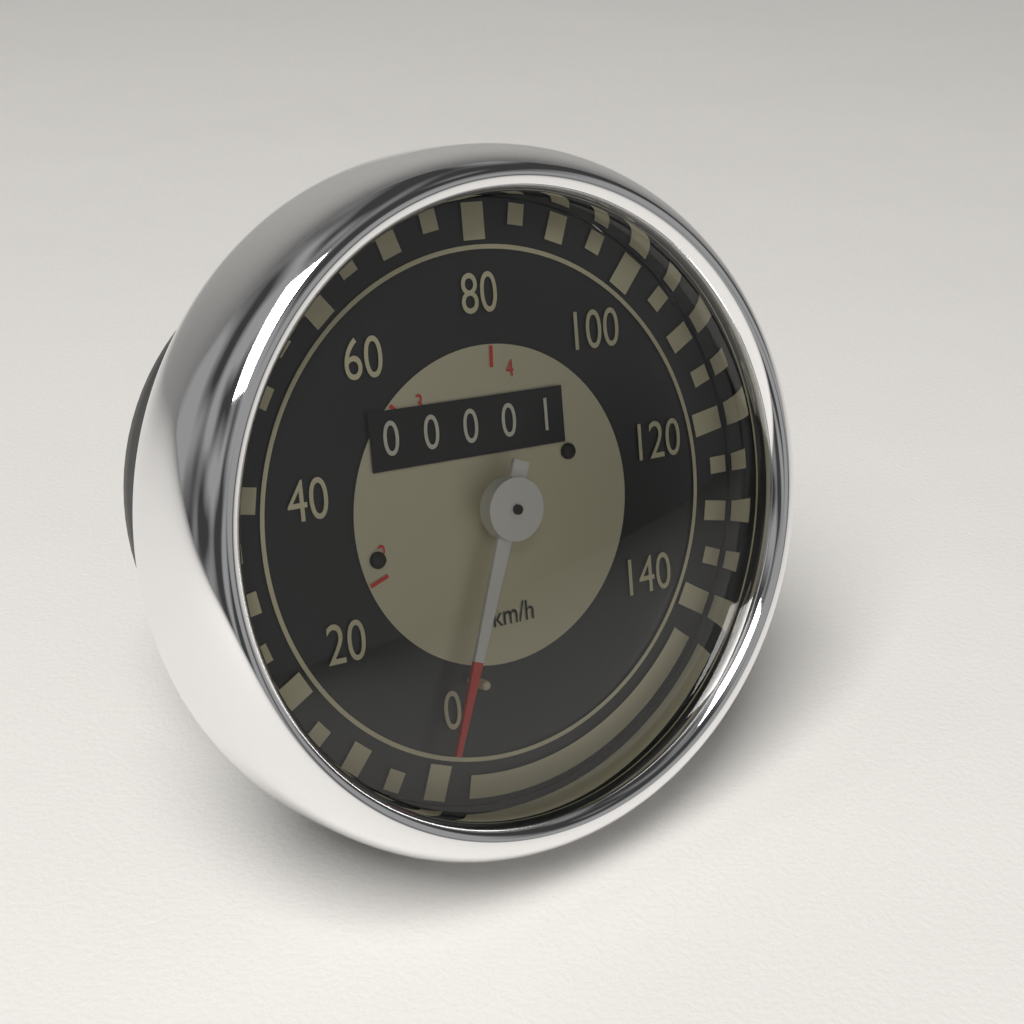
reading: 0 km/h
